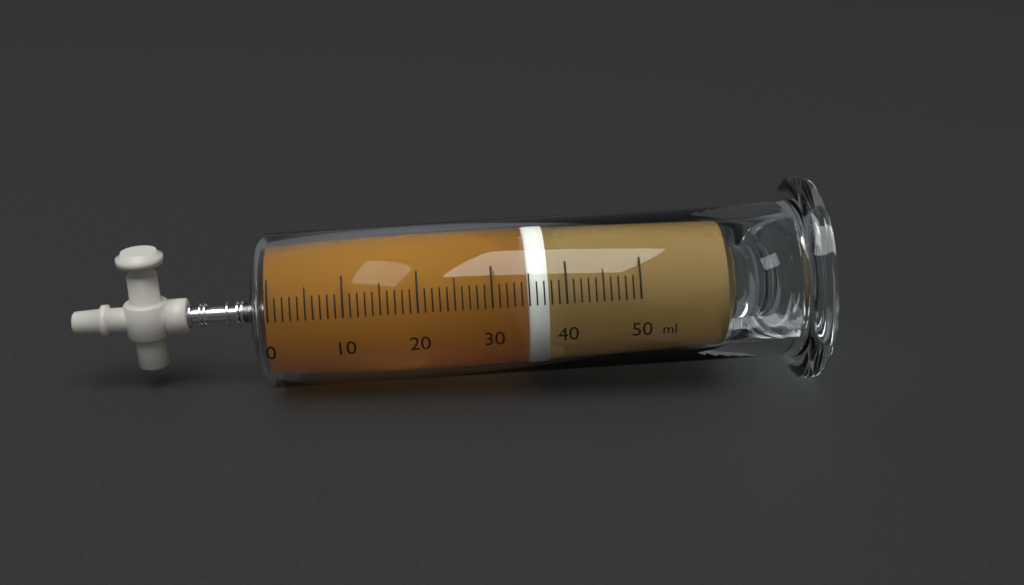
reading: 35 ml
